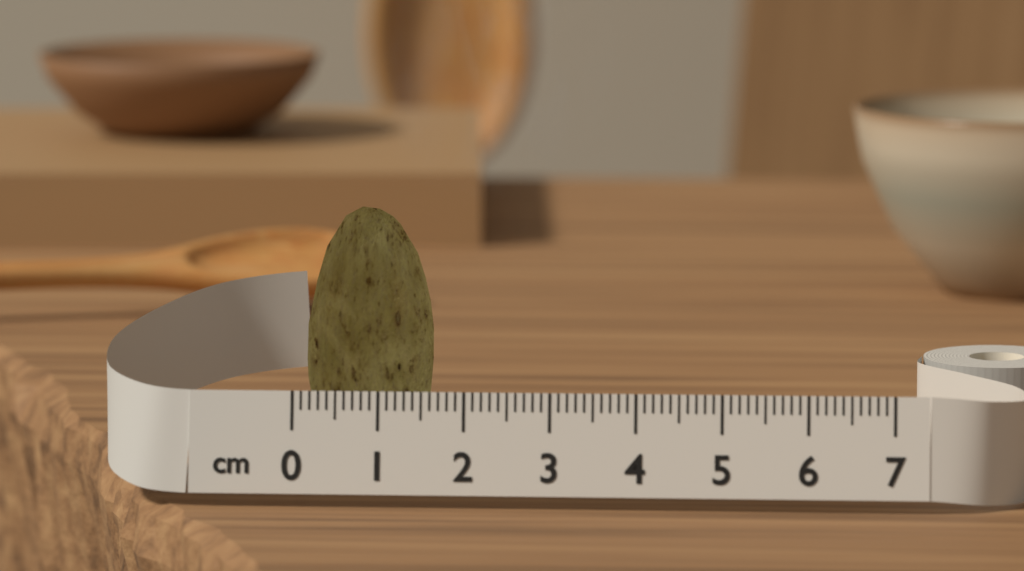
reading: 1.5 cm
